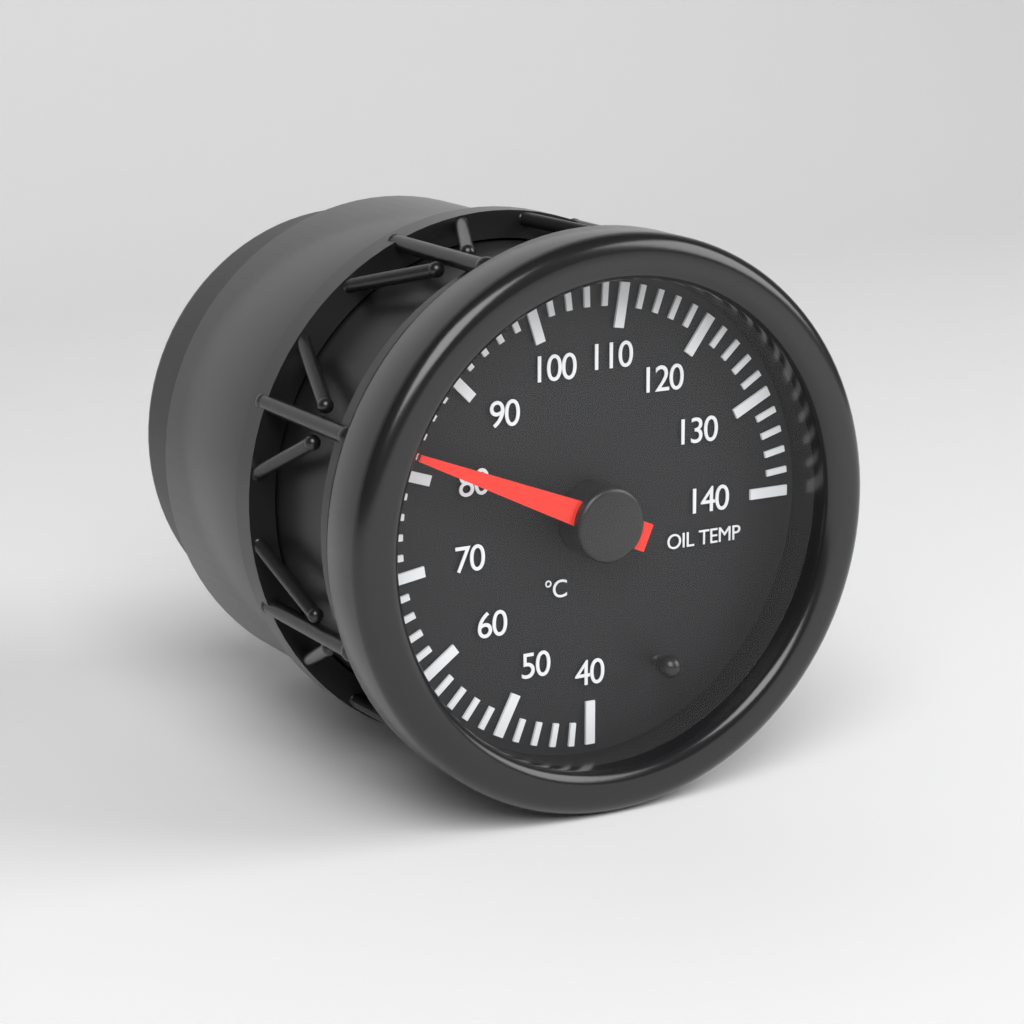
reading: 82 °C
